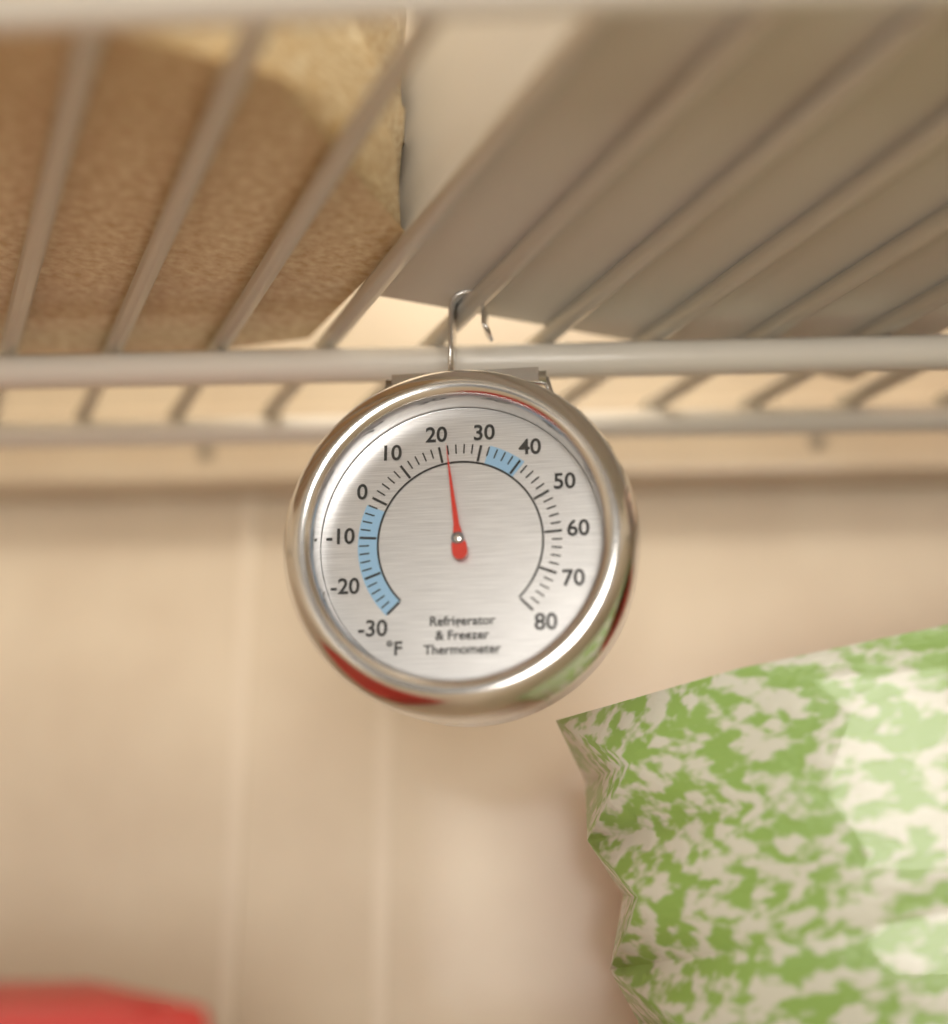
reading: 22 °F
